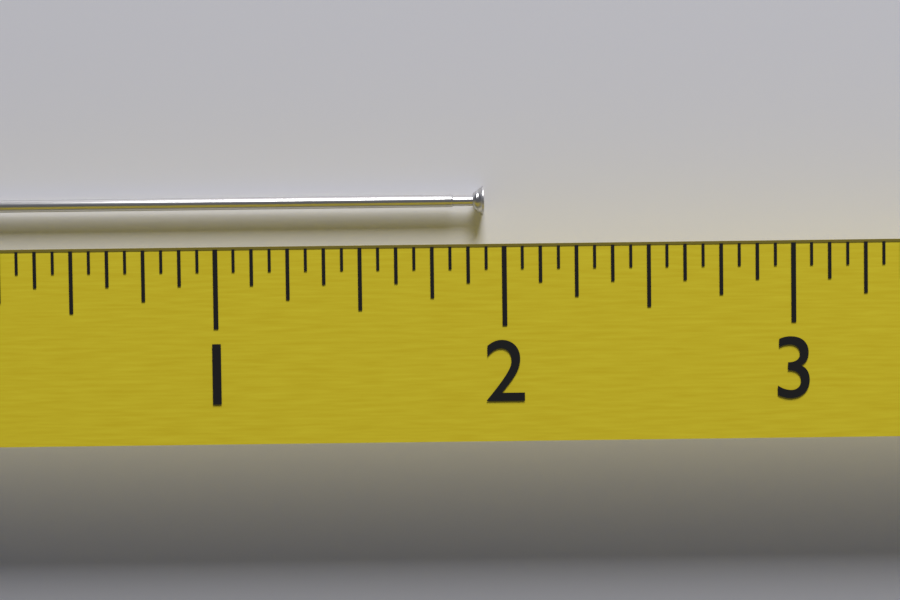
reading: 1.9375 (no unit)
